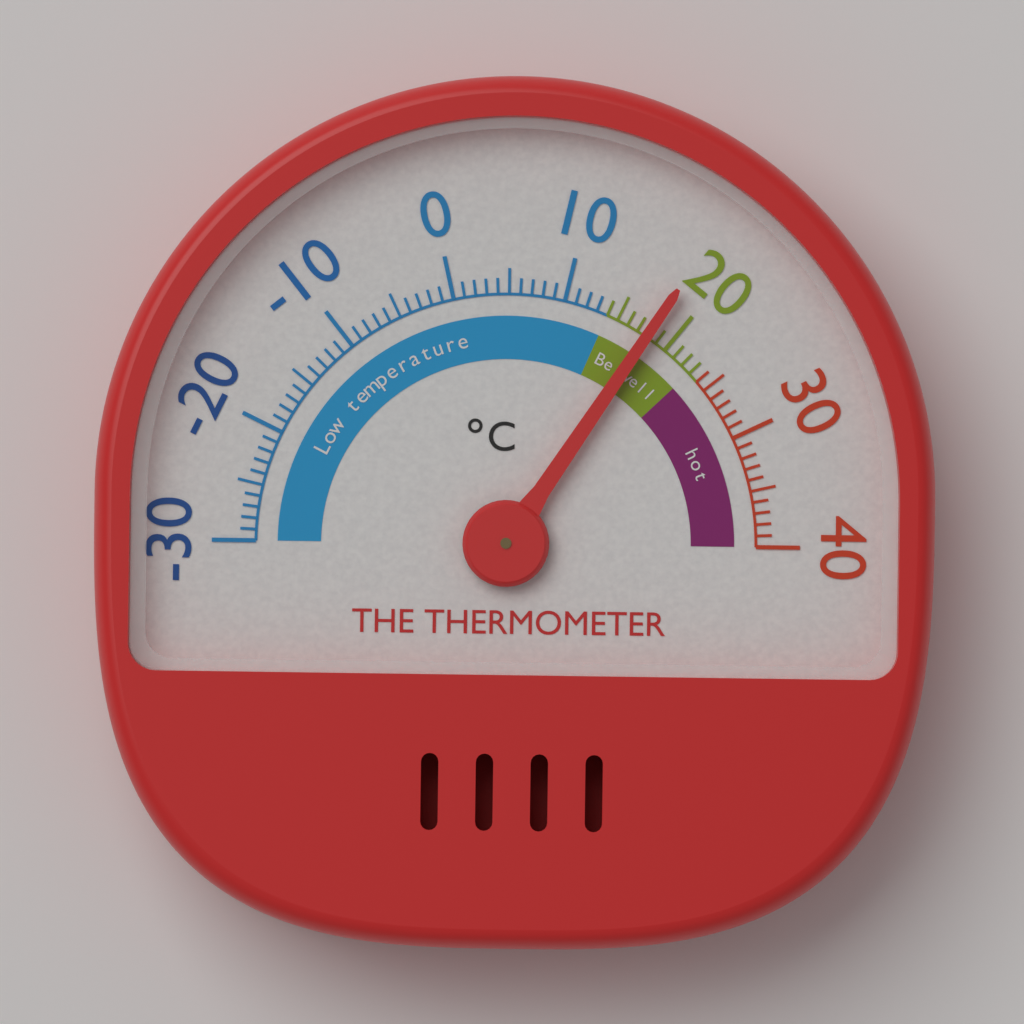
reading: 18 °C
